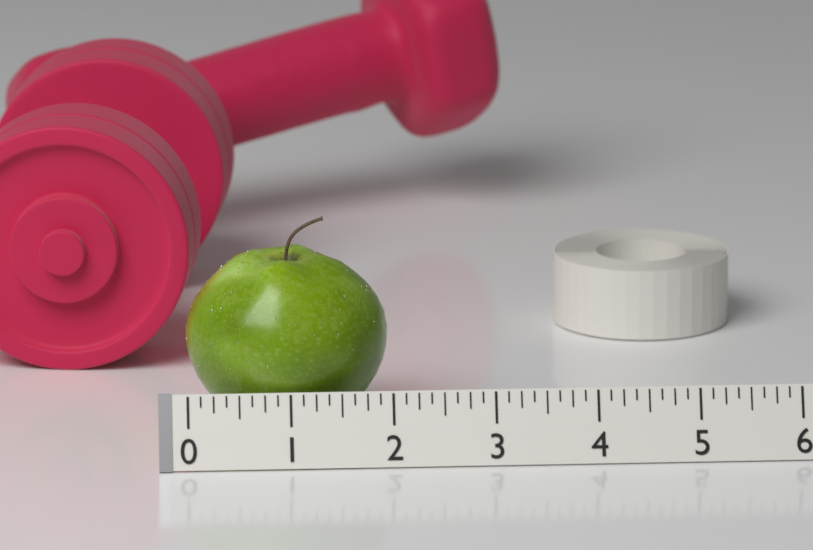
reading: 2.000 (no unit)
